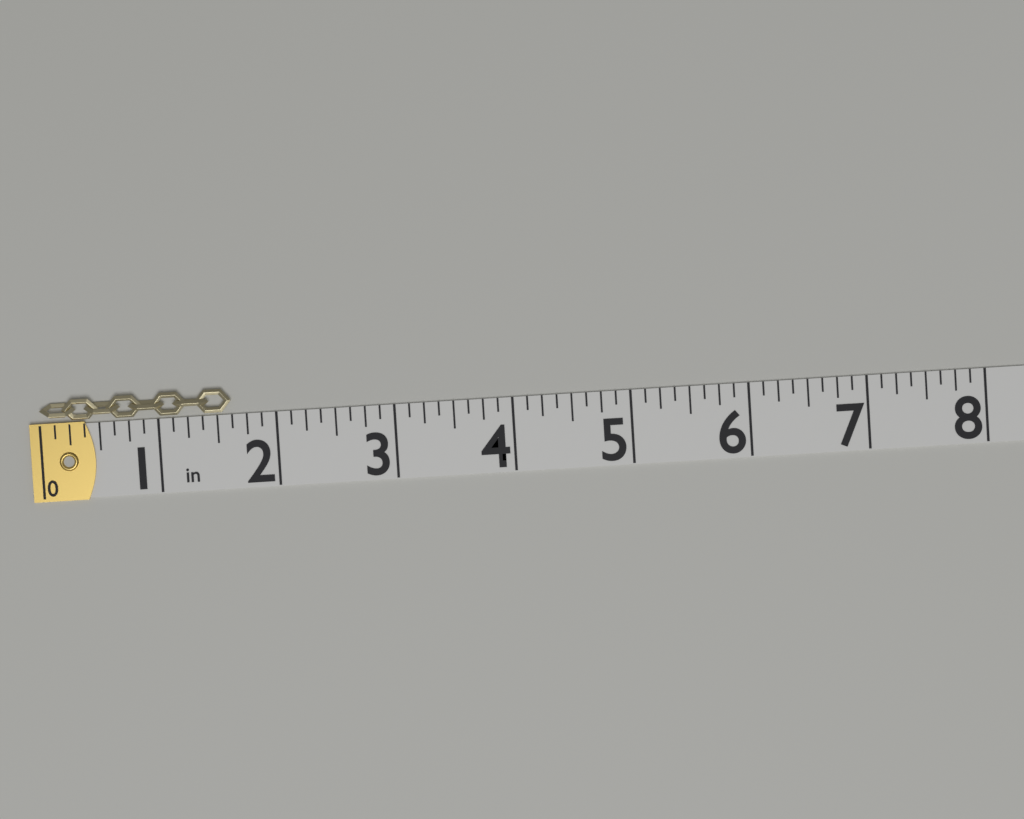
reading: 1.625 in
